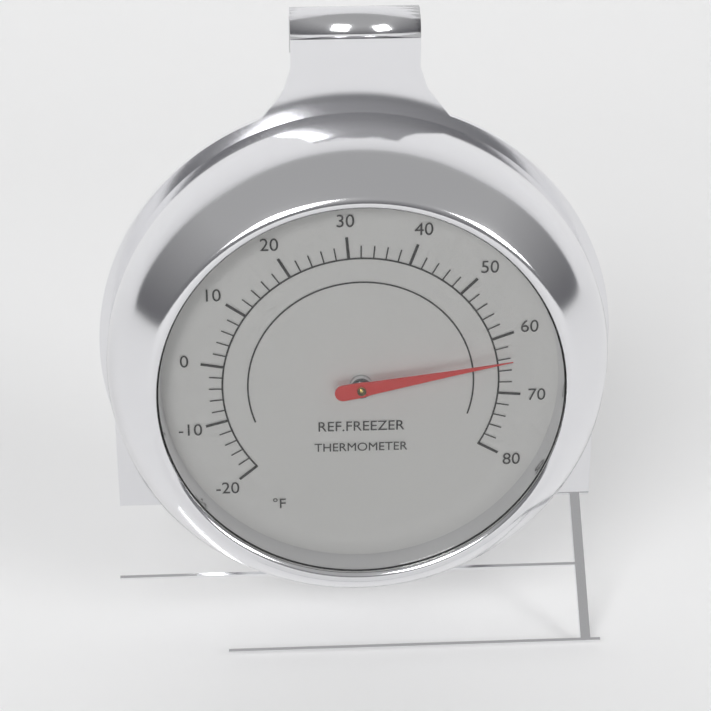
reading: 64 °F
